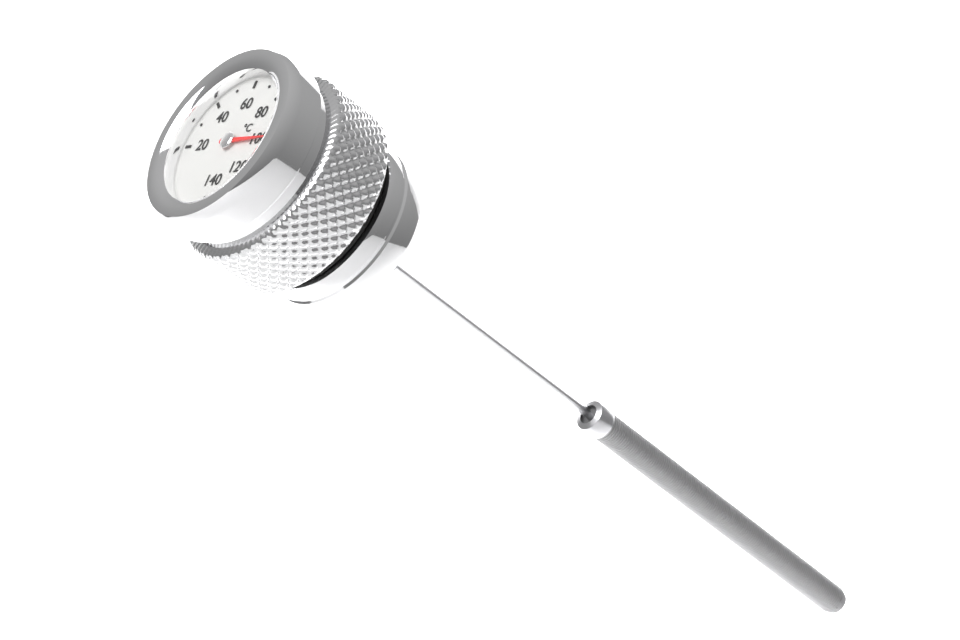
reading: 100 °C
